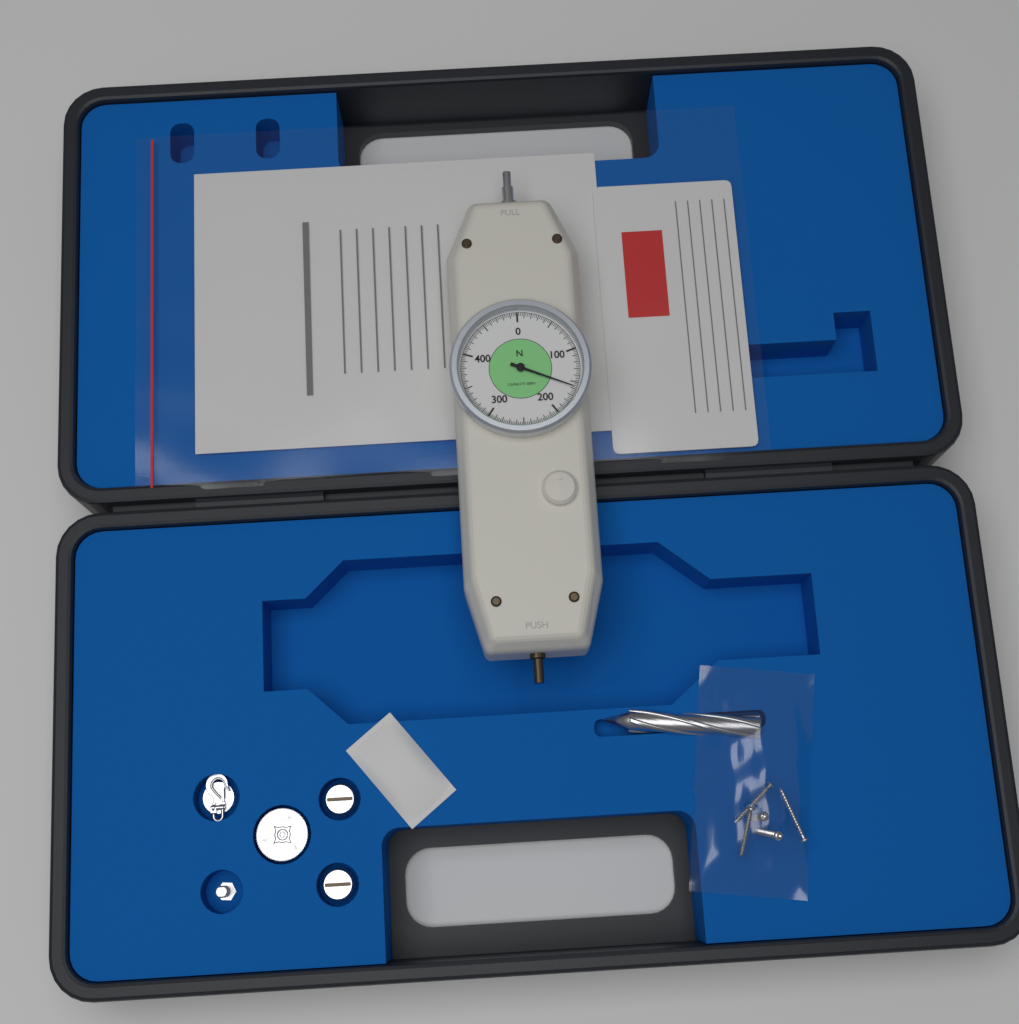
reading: 157.5 N
